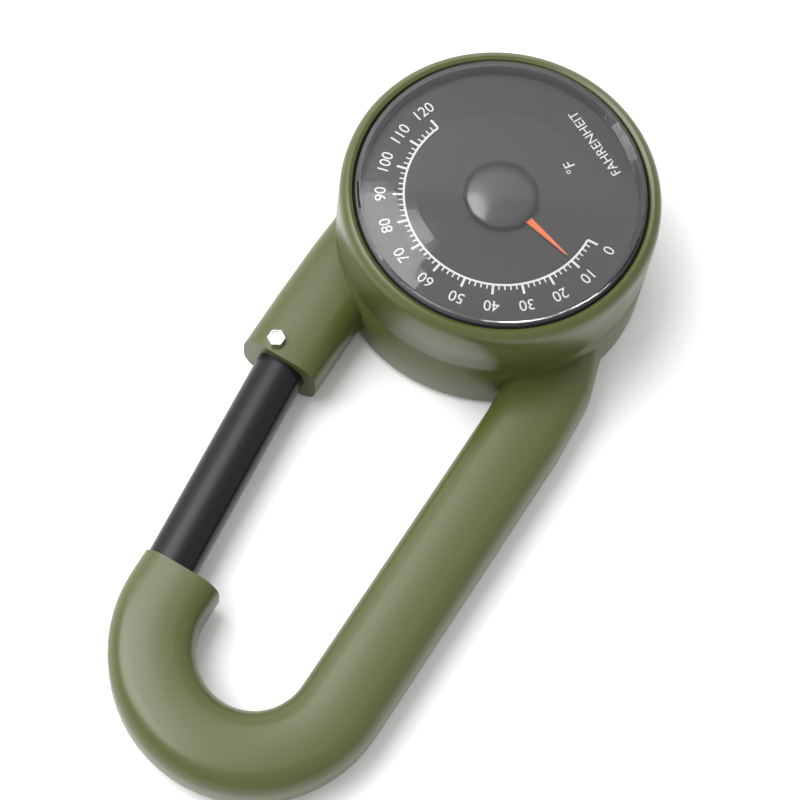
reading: 10 °F
